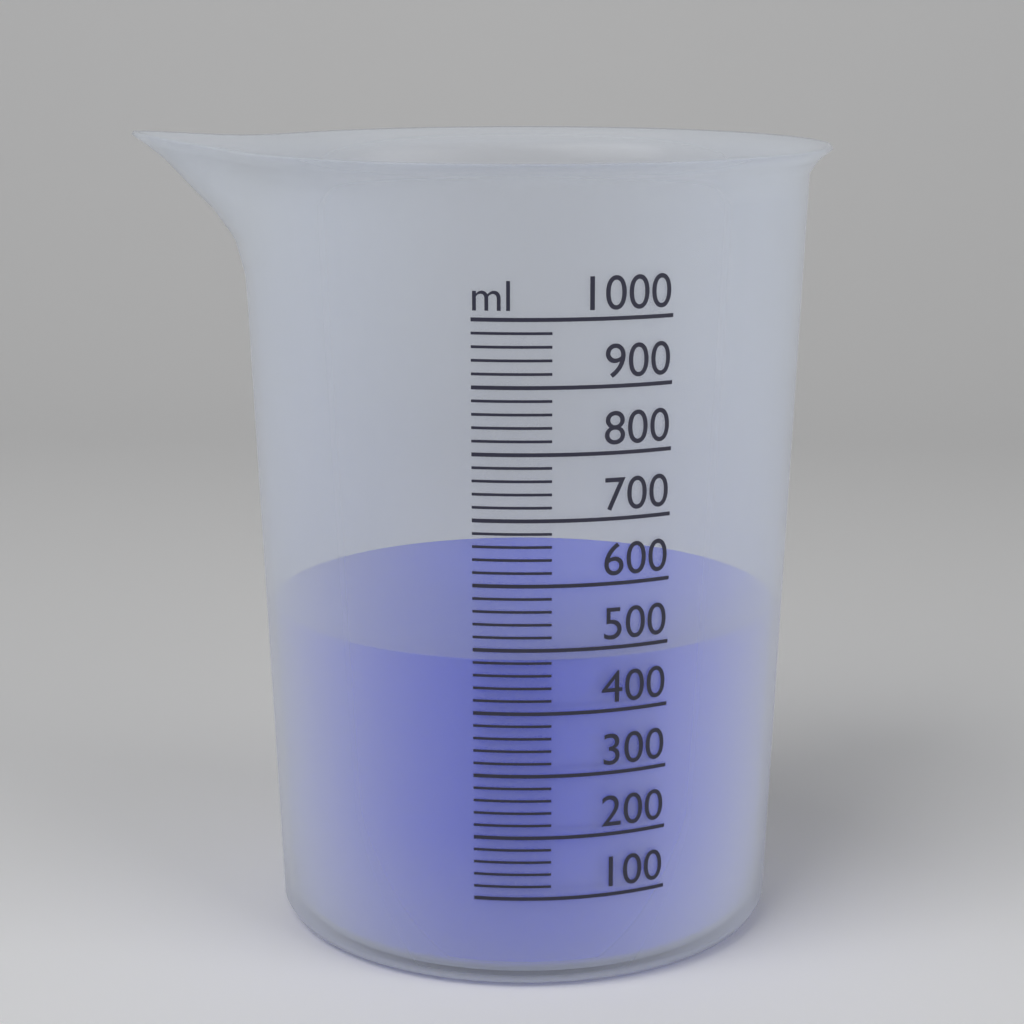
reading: 480 ml
